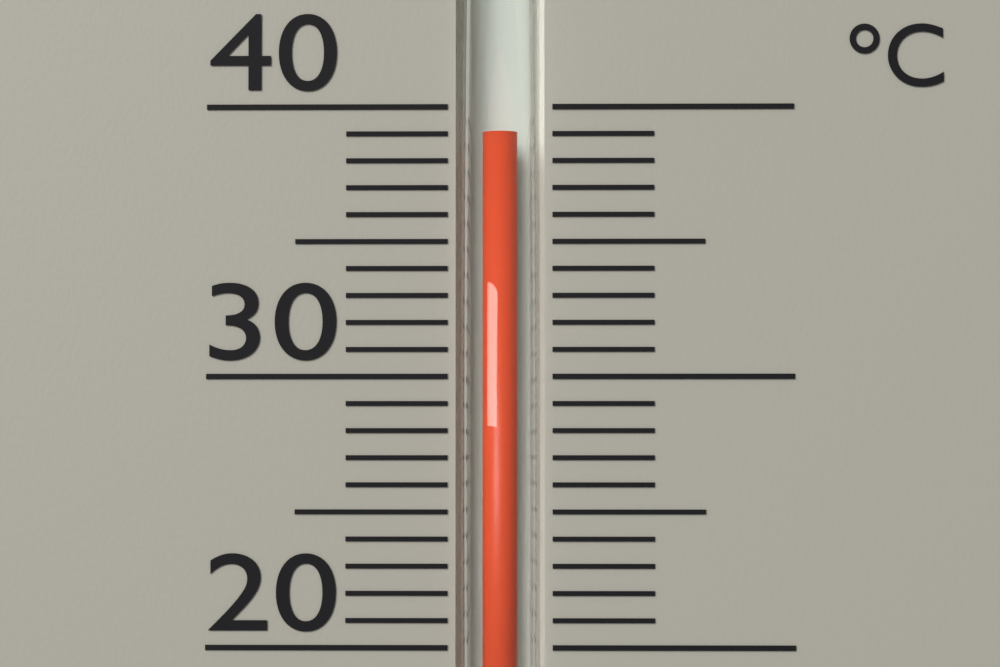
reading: 39 °C
